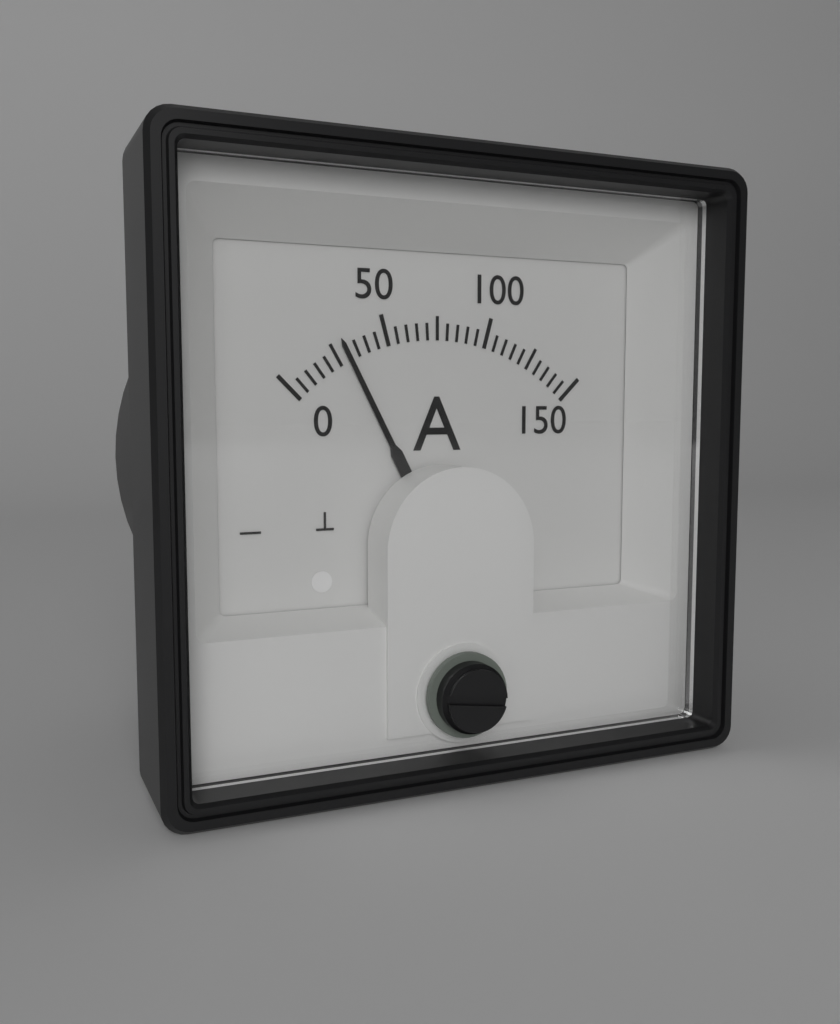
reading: 30 A
